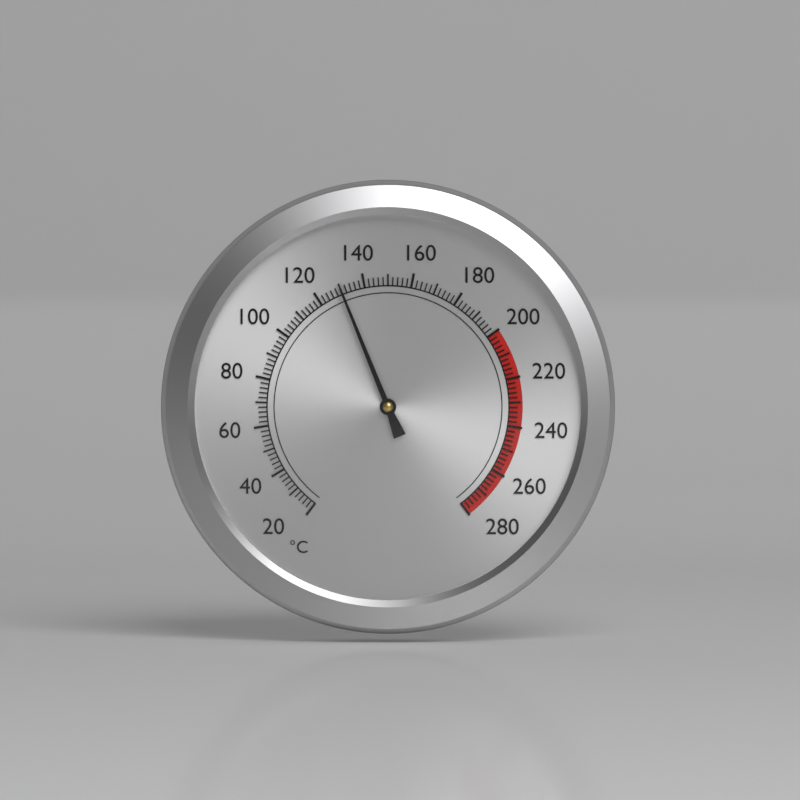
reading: 130 °C
